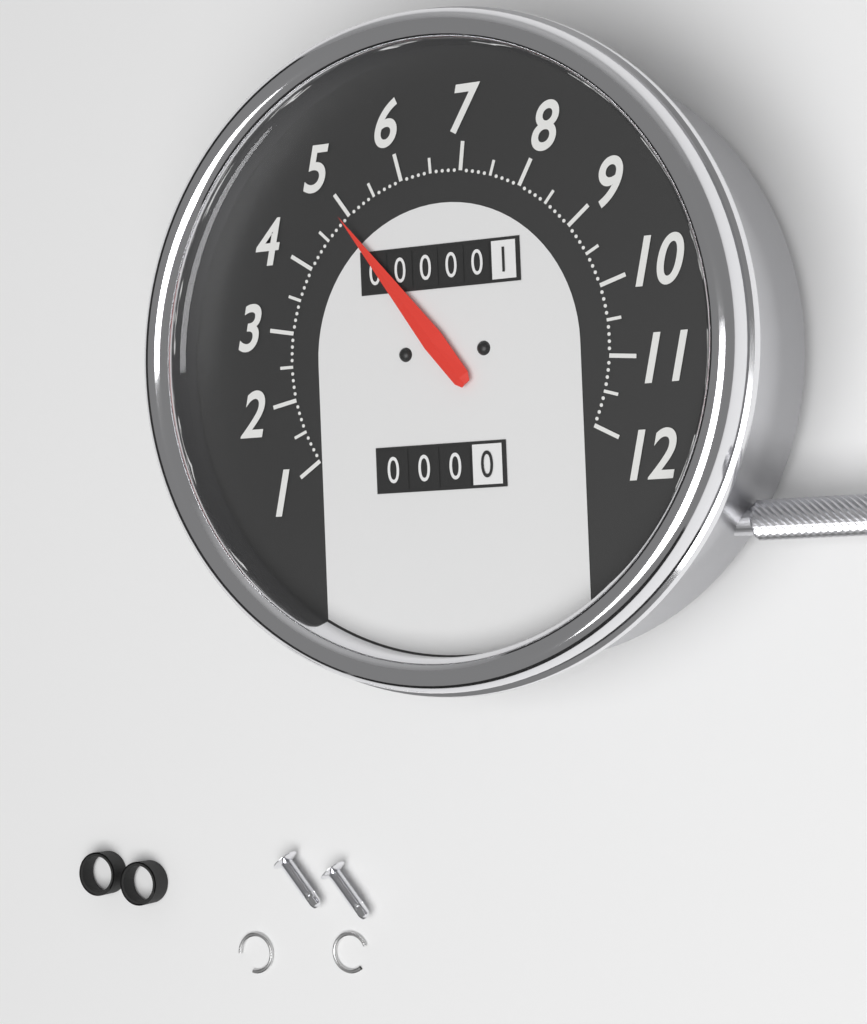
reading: 4.9 (no unit)
